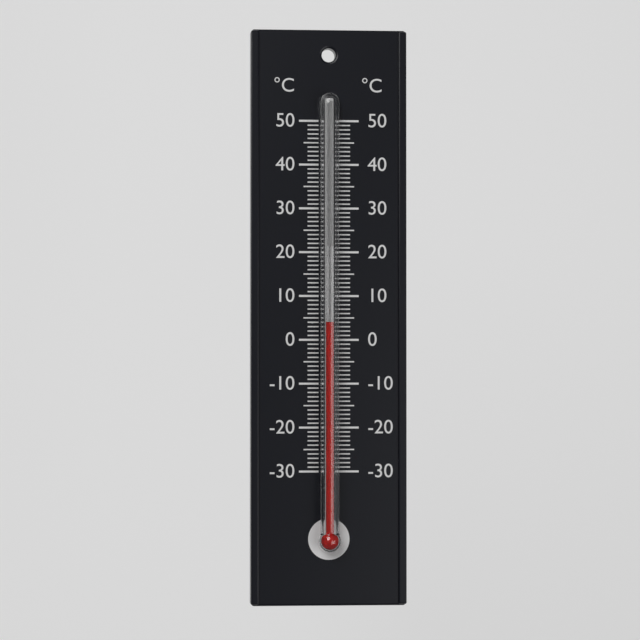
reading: 4 °C
